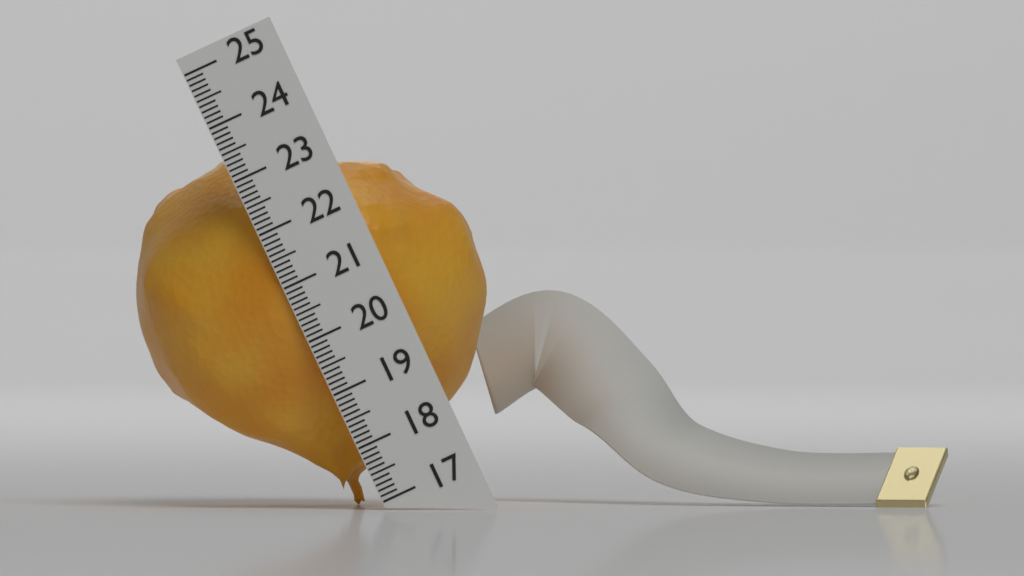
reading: 23.4 (no unit)
